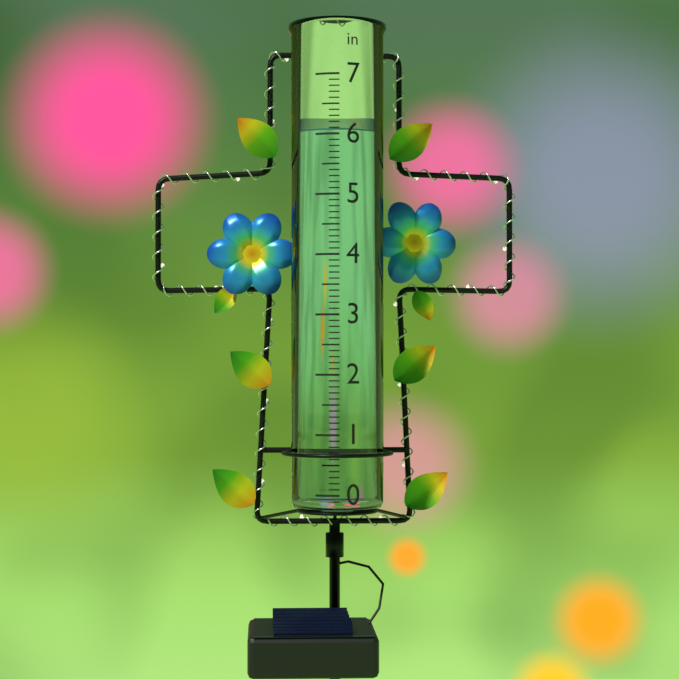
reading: 6.1 in
